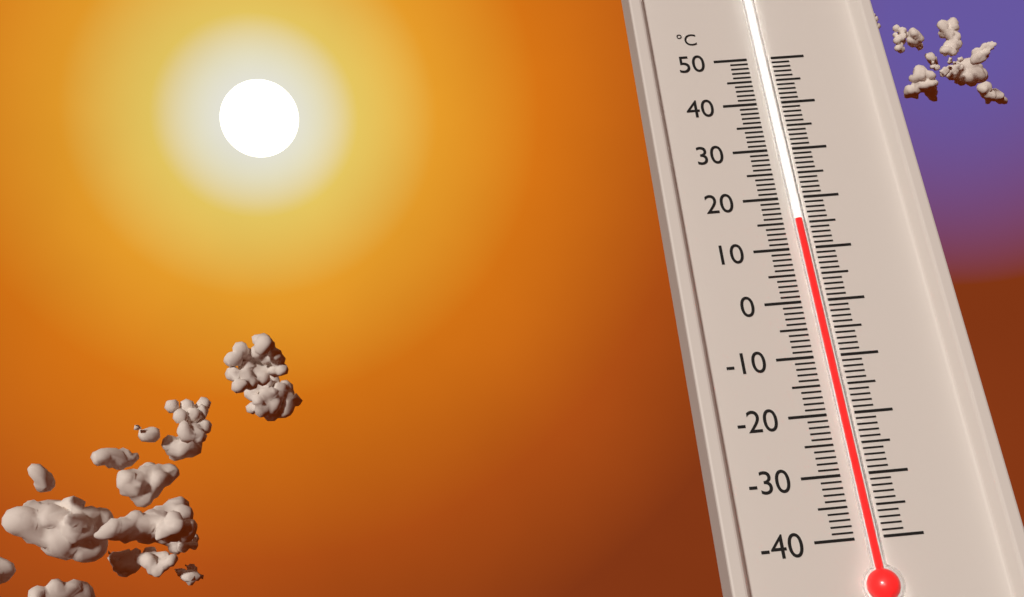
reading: 15 °C
